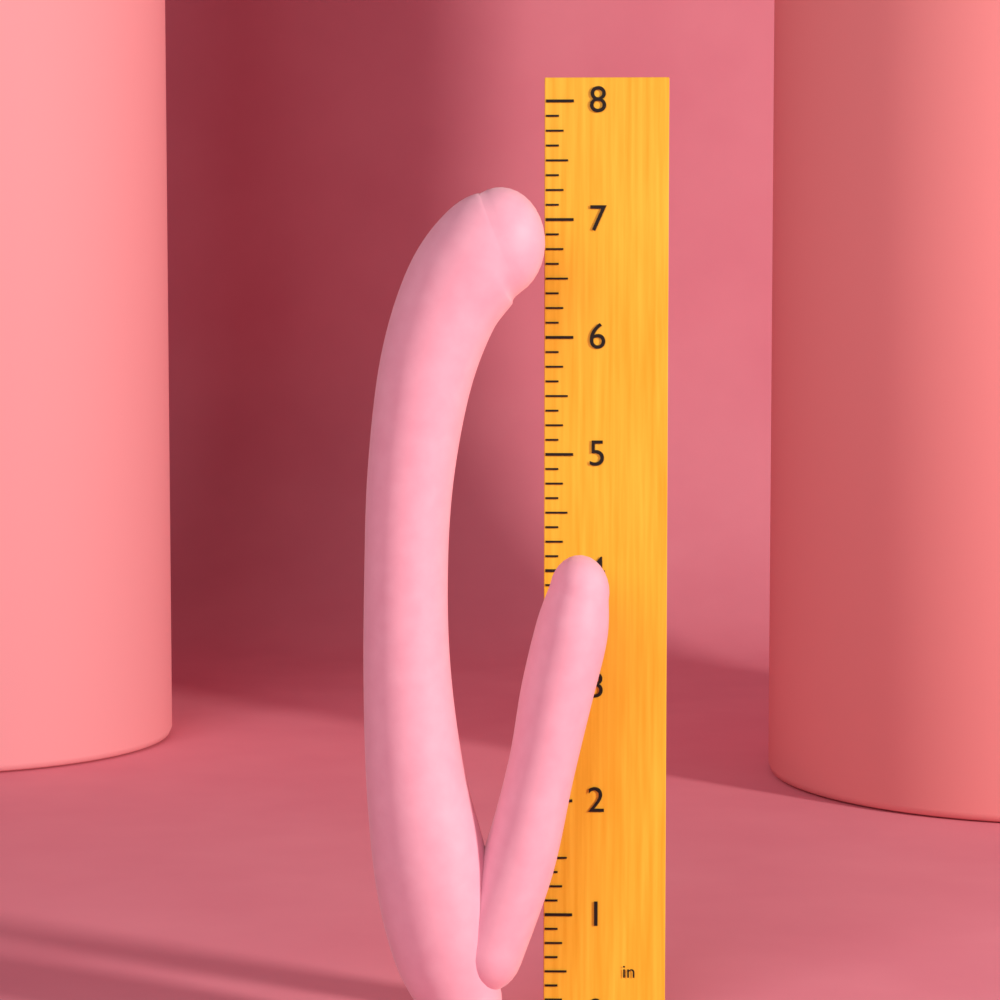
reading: 7.250 in
